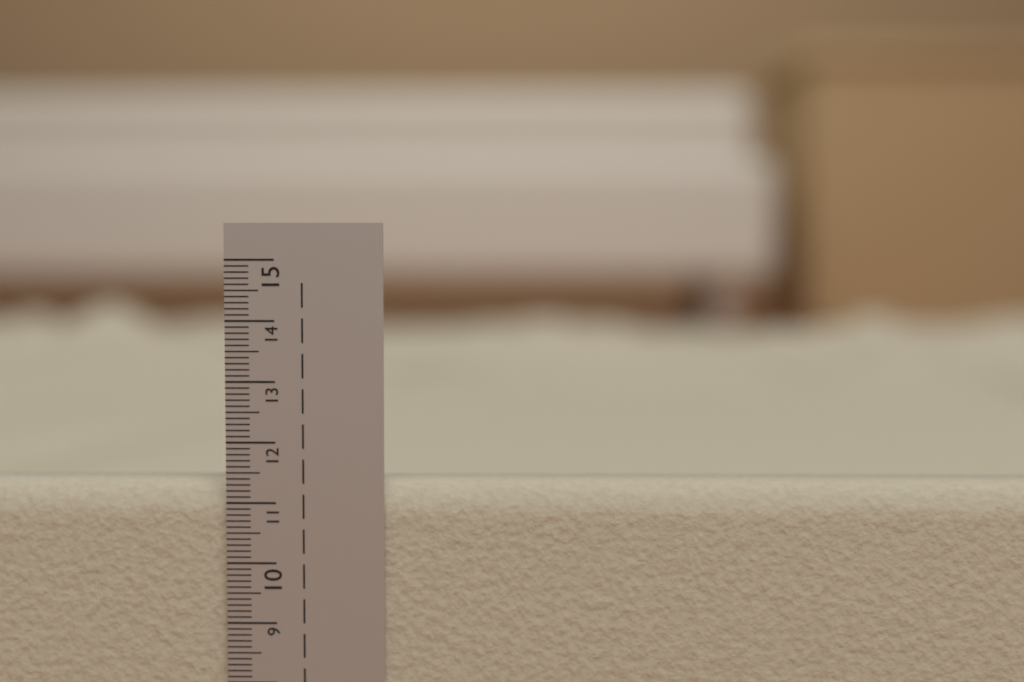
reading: 11.3 cm
